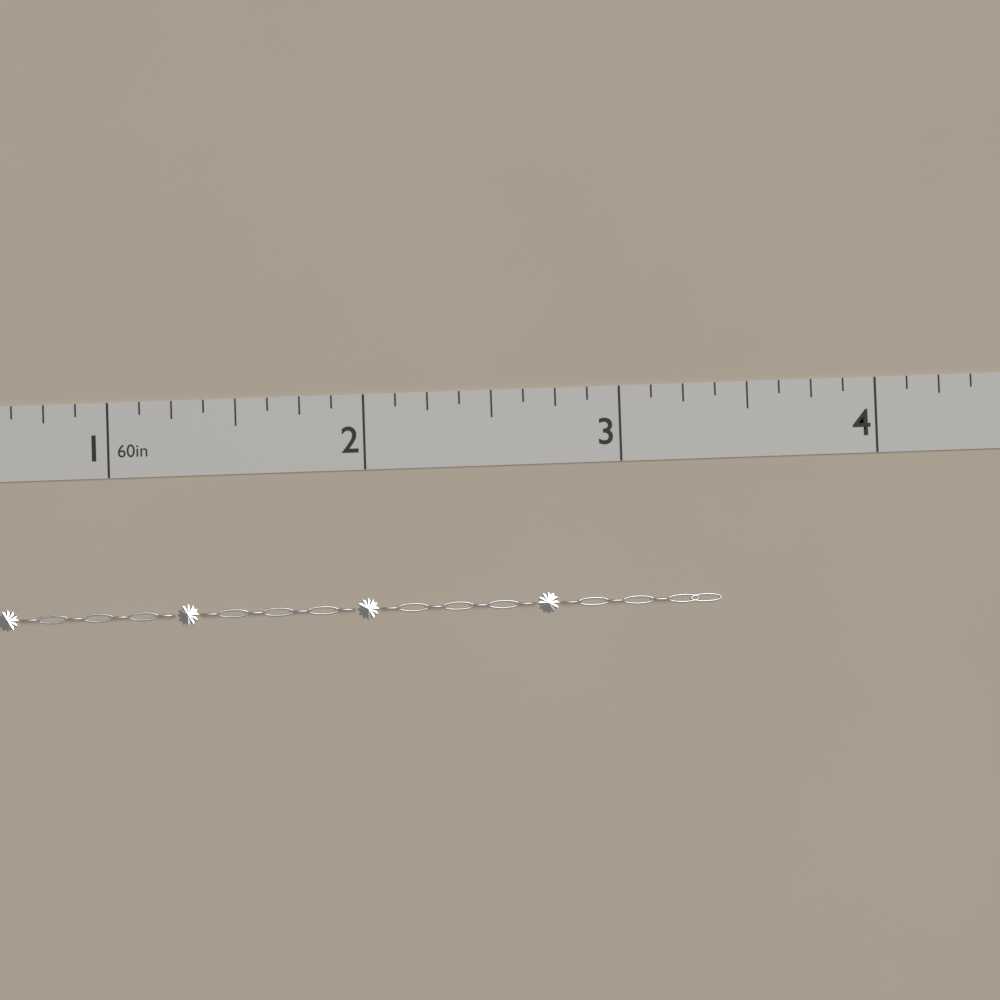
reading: 3.375 in
